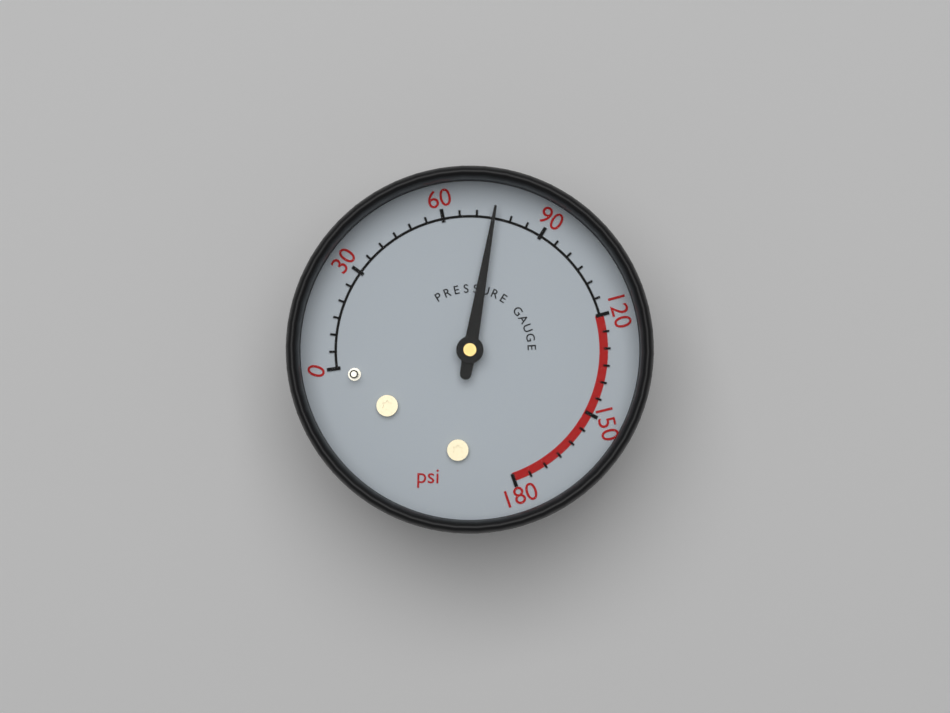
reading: 75 psi
